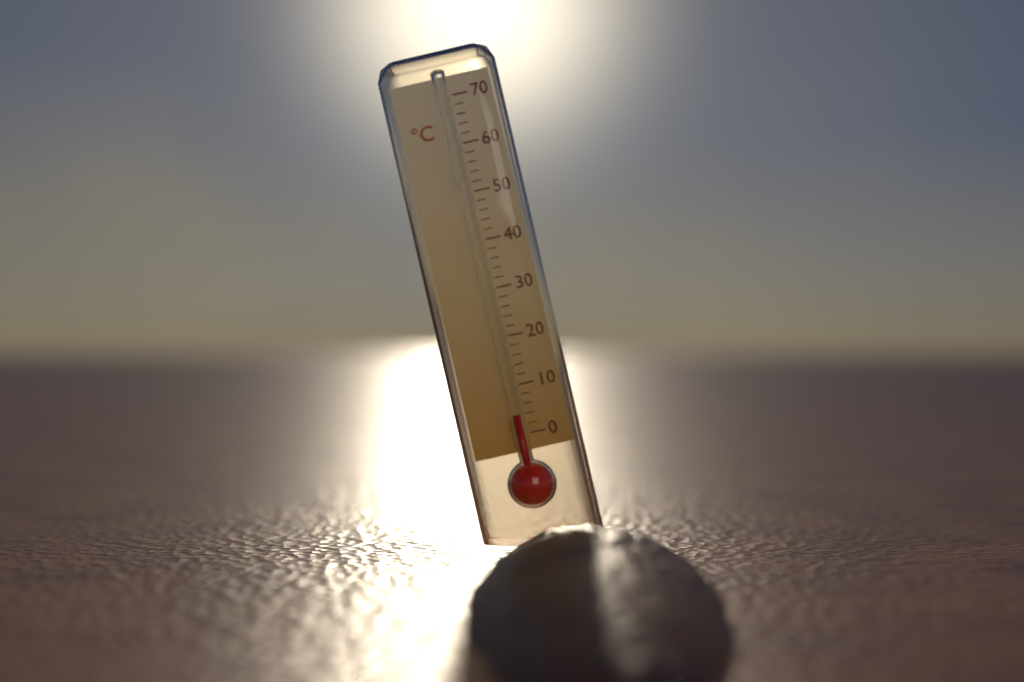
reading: 4 °C
